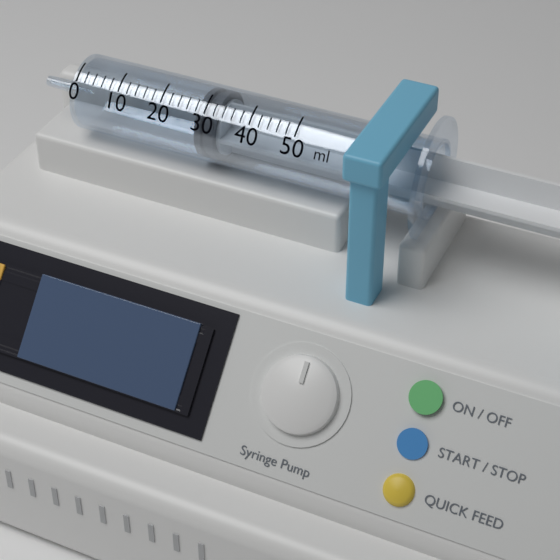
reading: 28 ml
